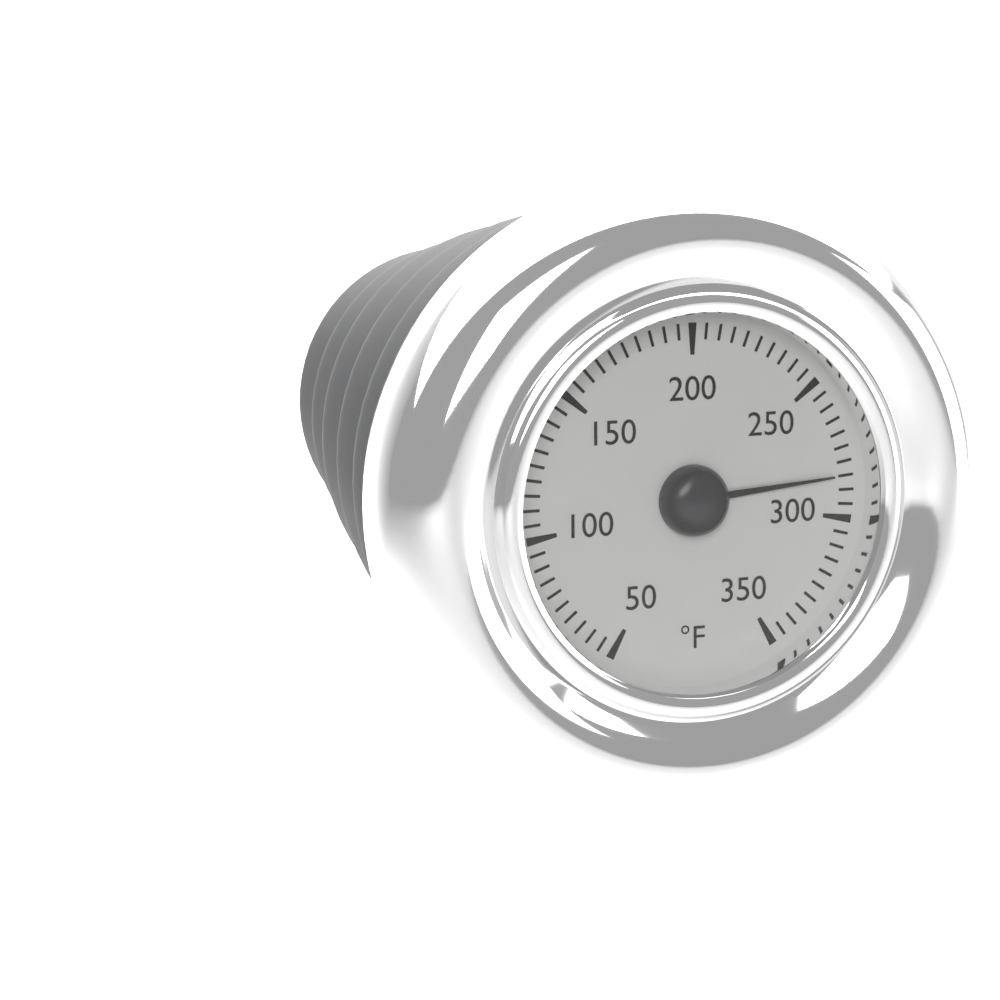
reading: 285 °F
